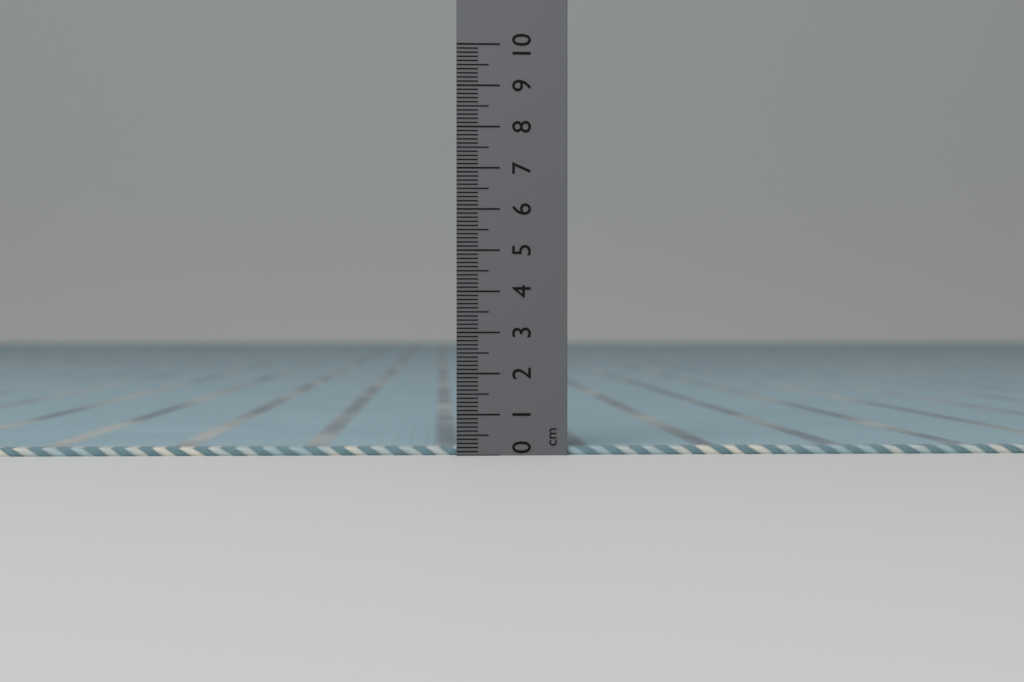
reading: 0.2 cm
